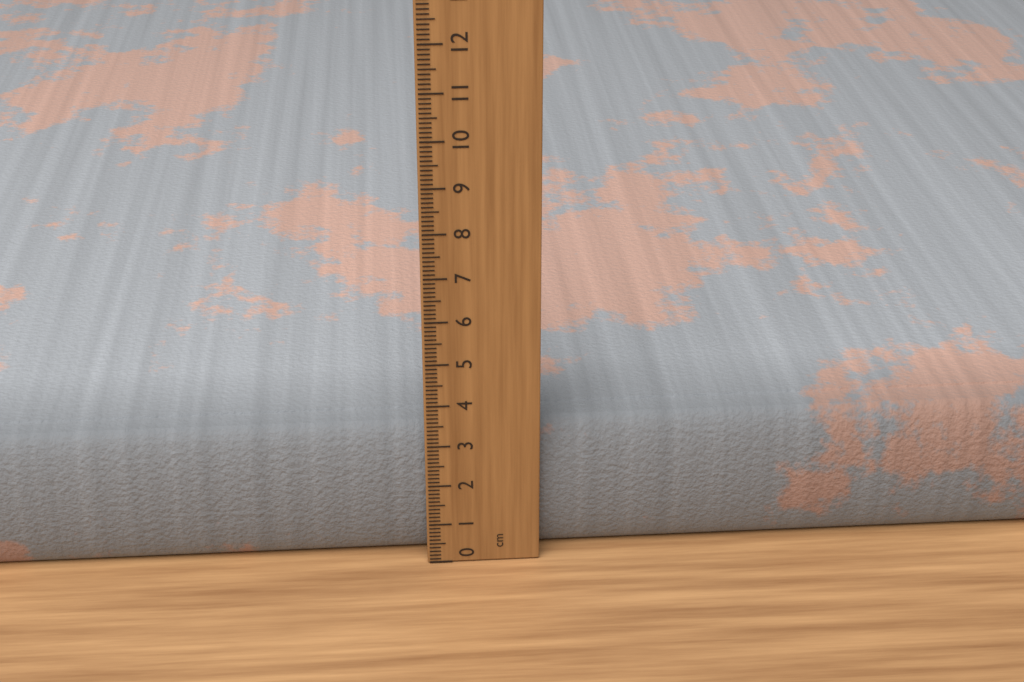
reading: 3.3 cm
